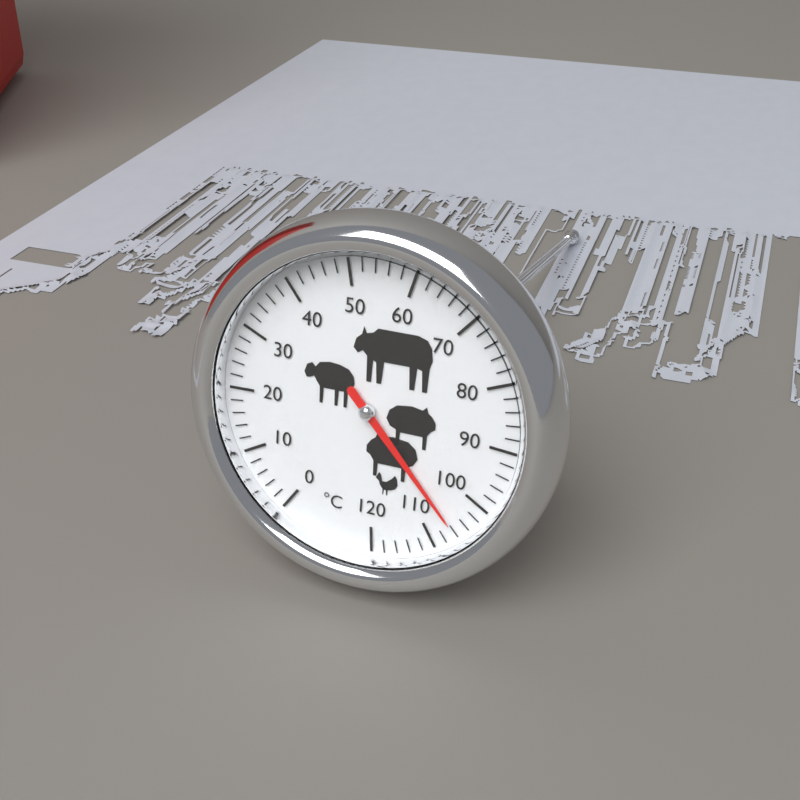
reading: 106 °C
